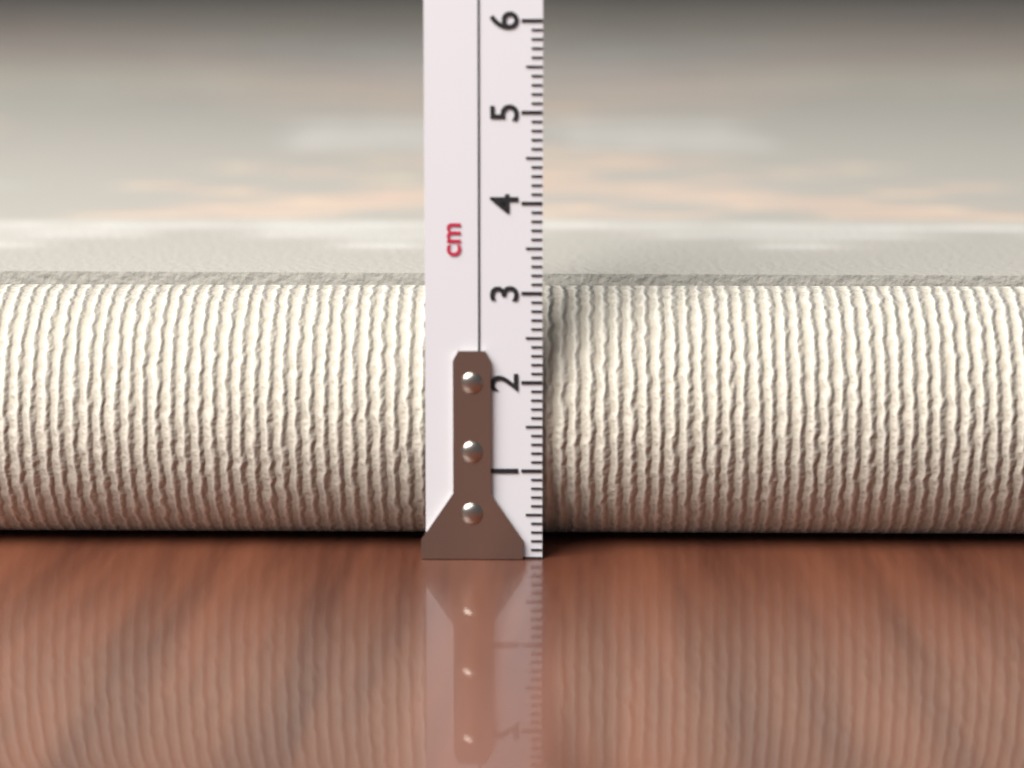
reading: 2.9 cm
